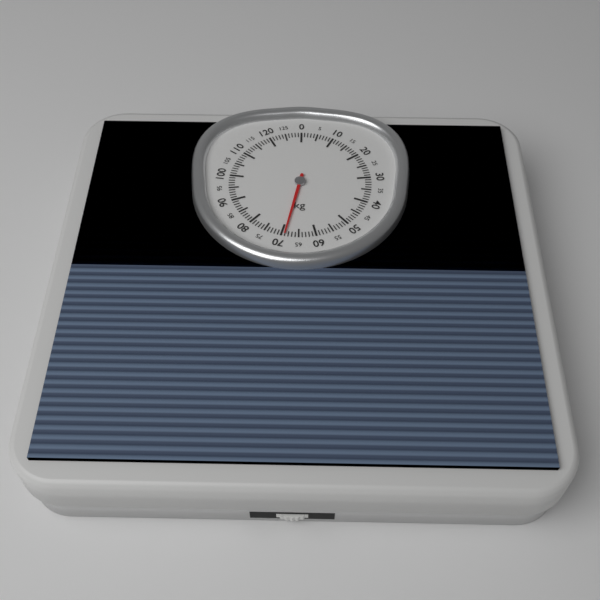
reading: 69 kg
